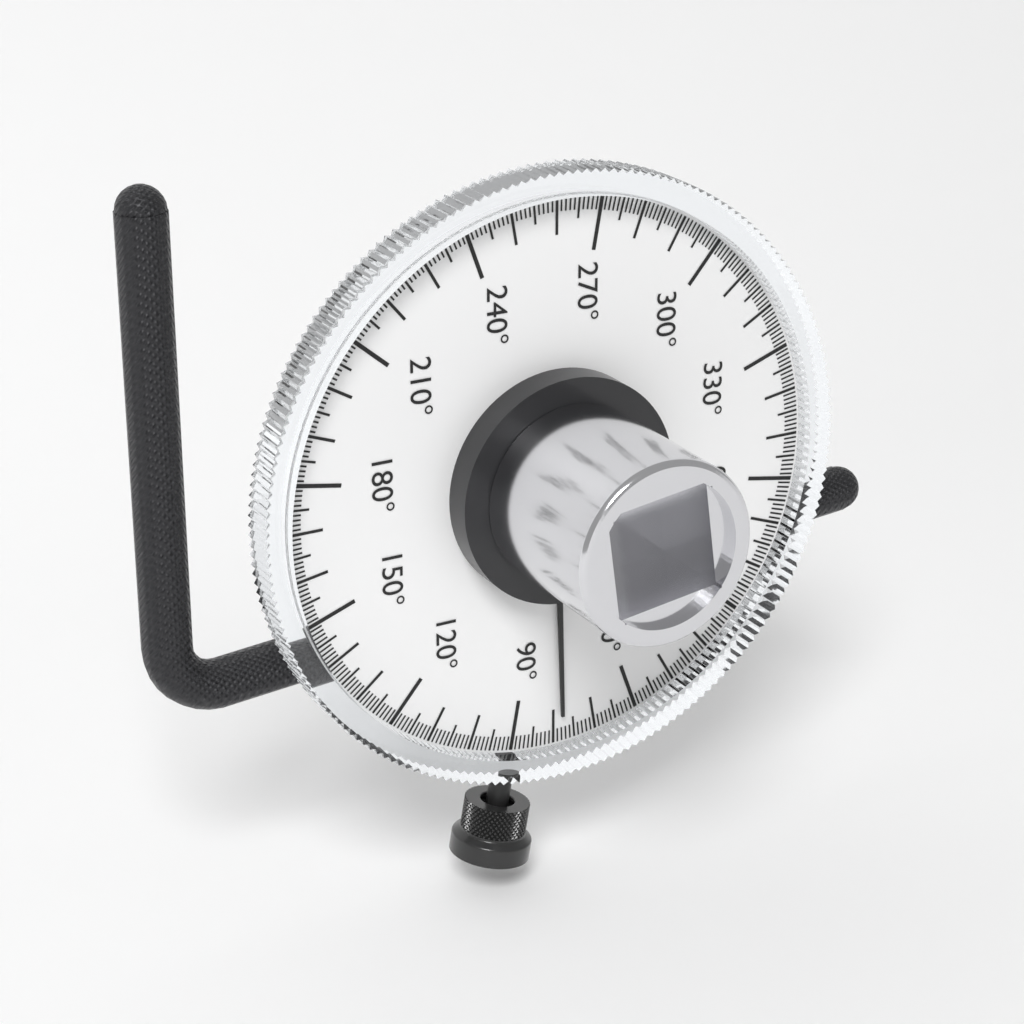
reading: 78 °
